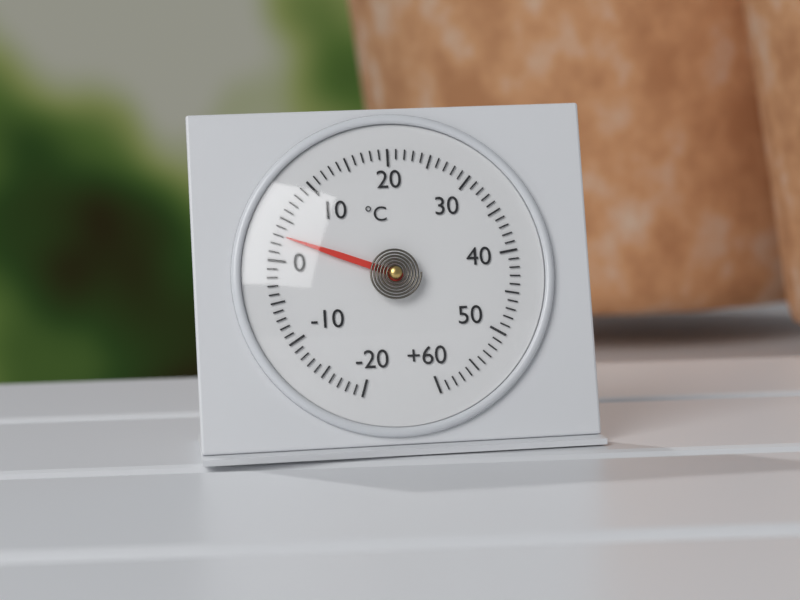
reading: 3 °C
